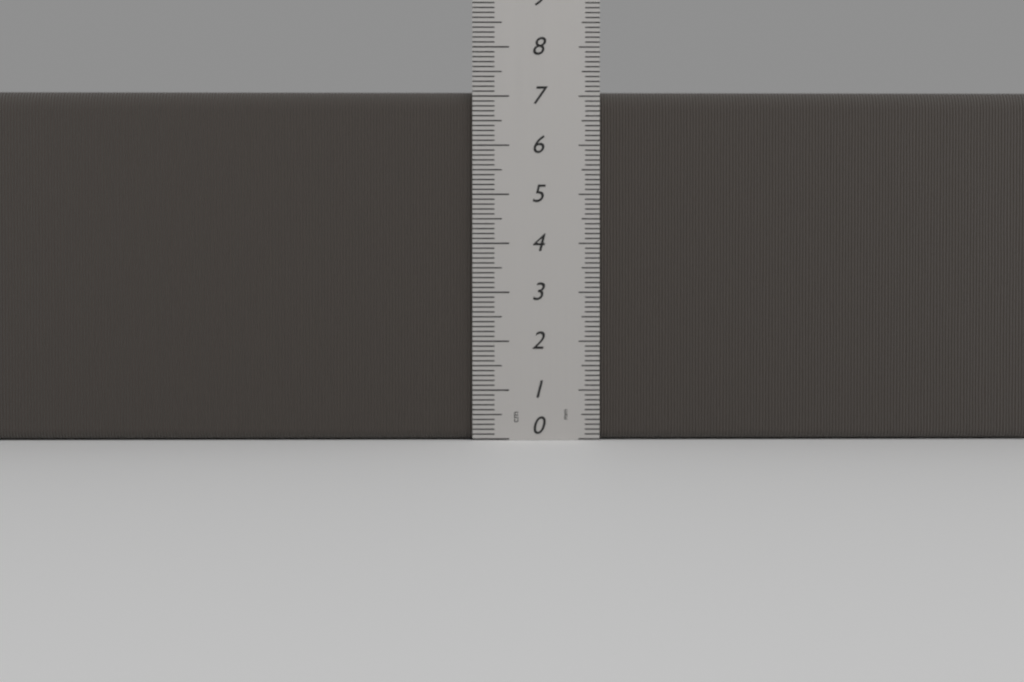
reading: 7.1 cm
